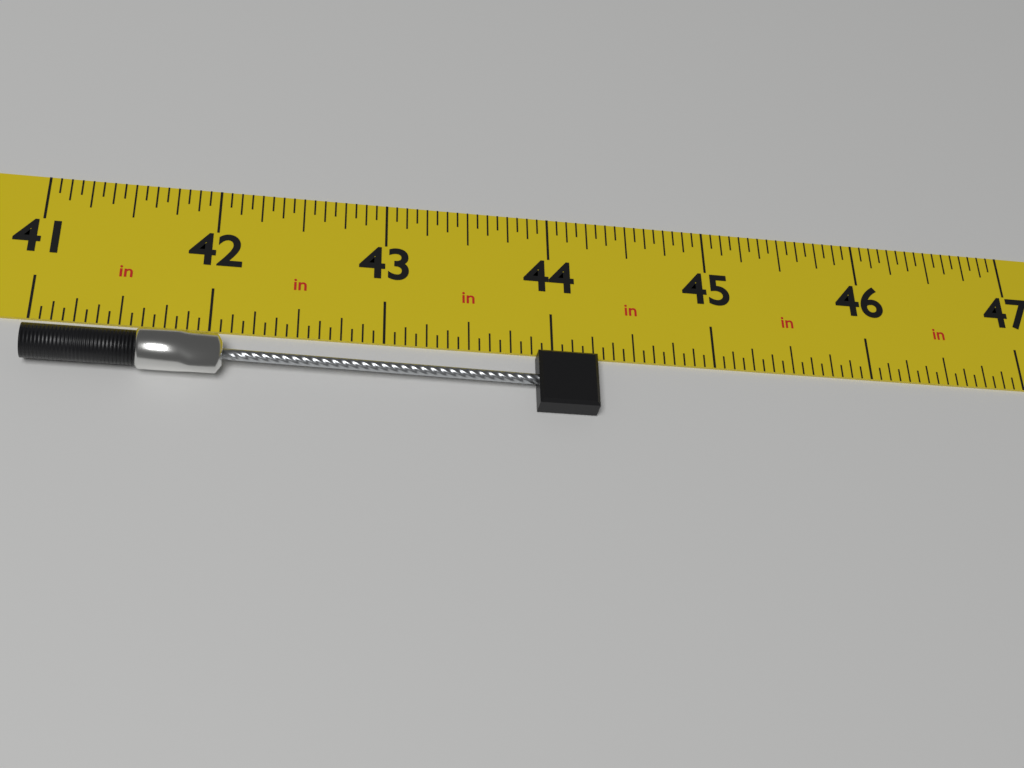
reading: 44.2500 in
